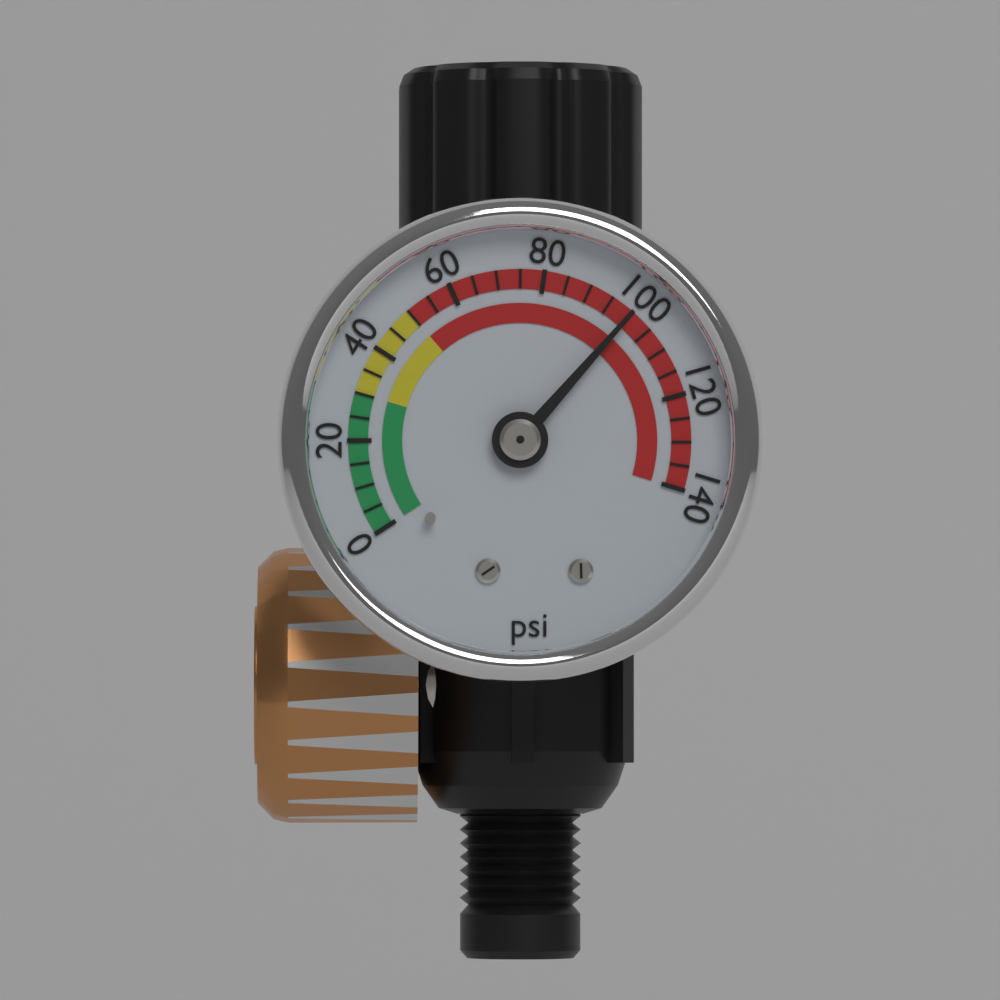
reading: 100 psi
